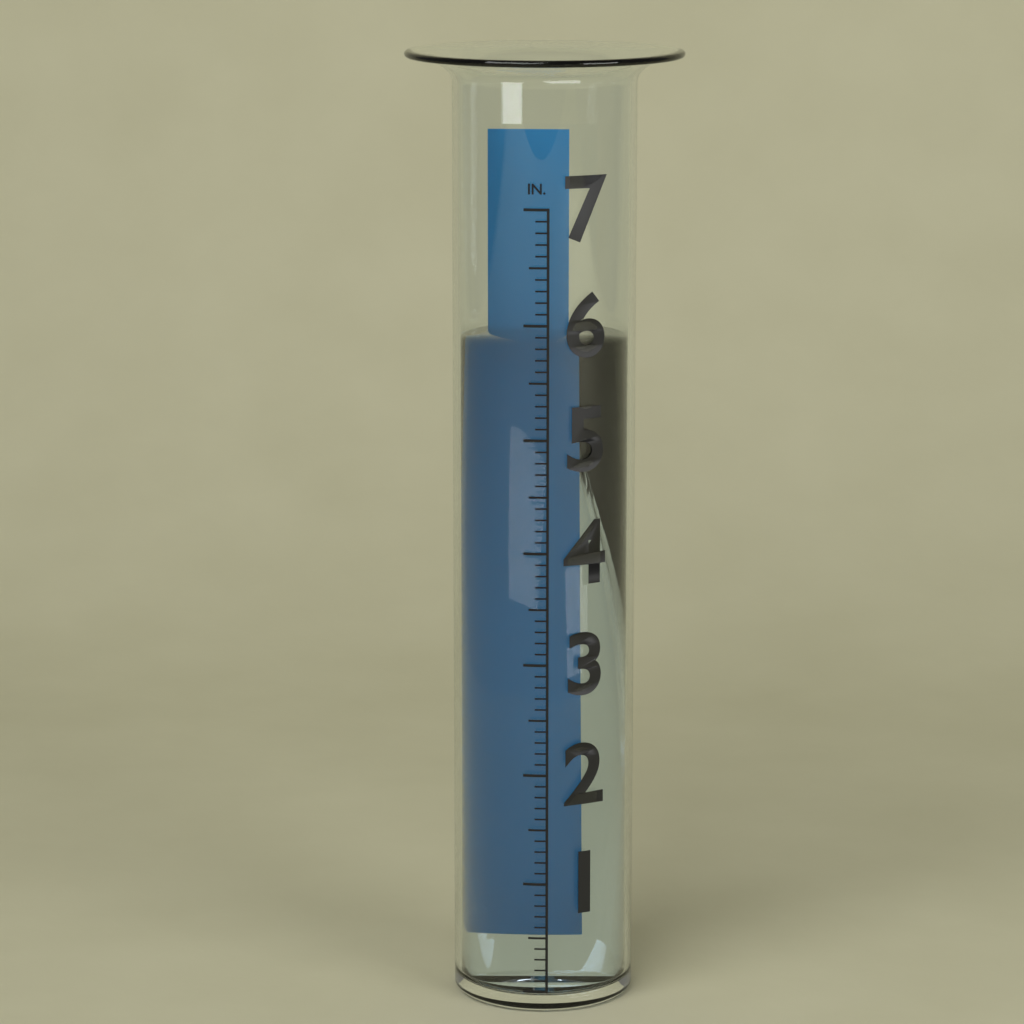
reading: 5.8 in
